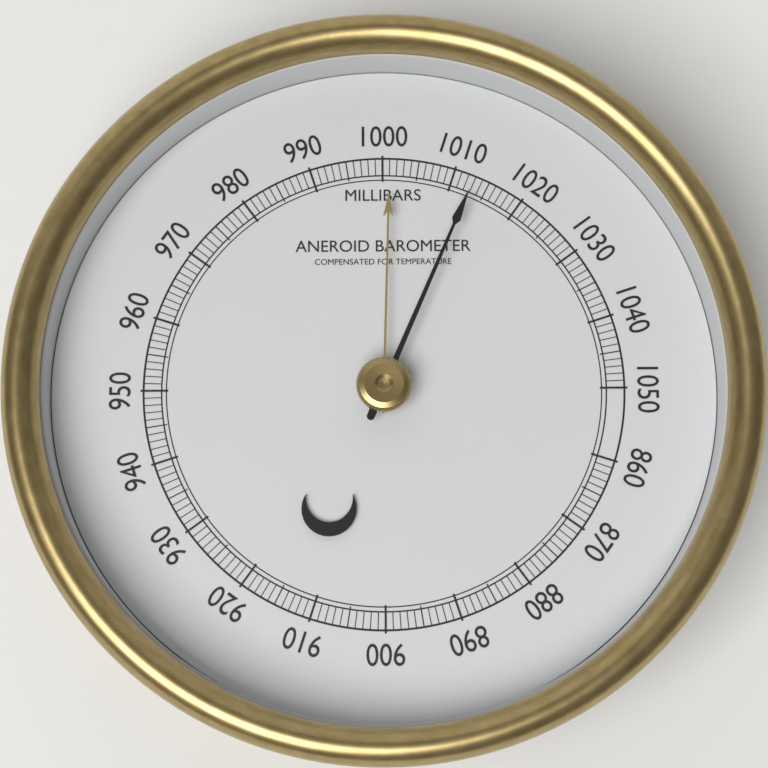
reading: 1013 mbar
